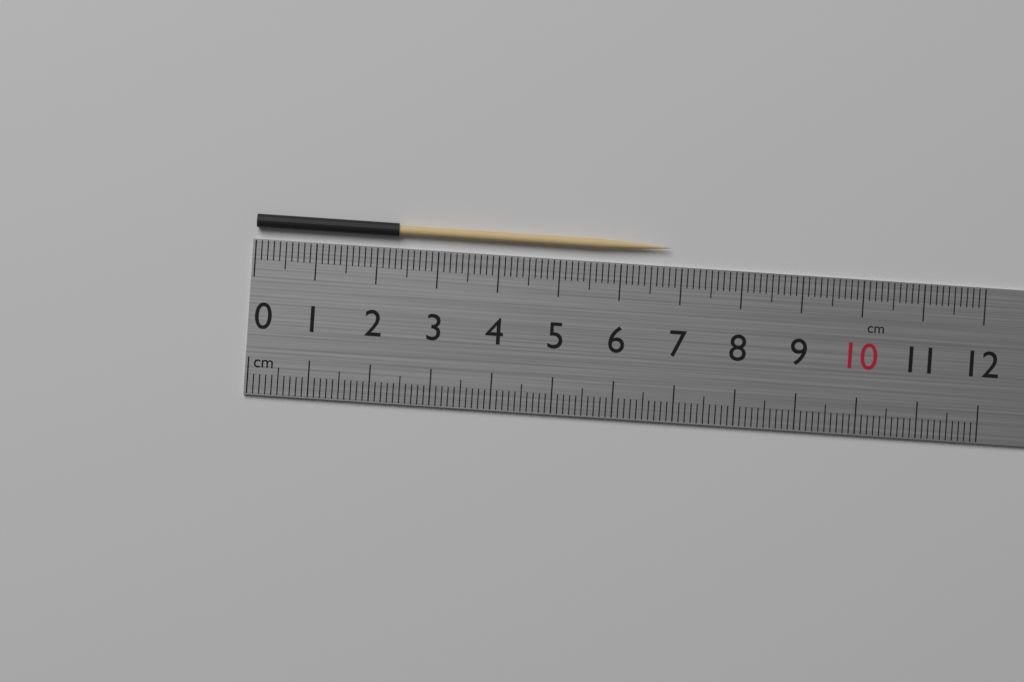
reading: 6.8 cm
